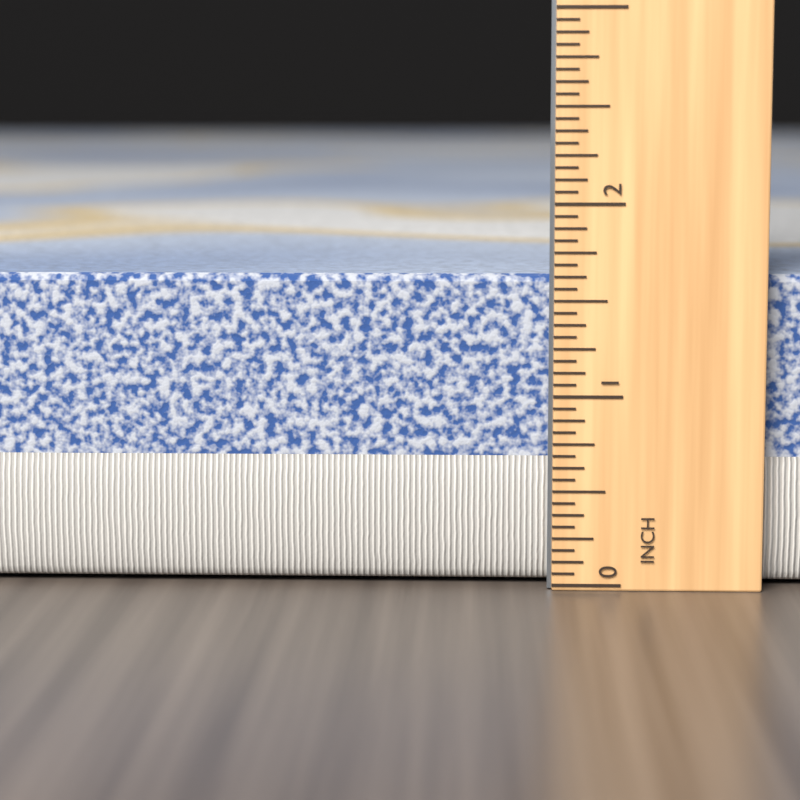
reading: 1.6250 in
